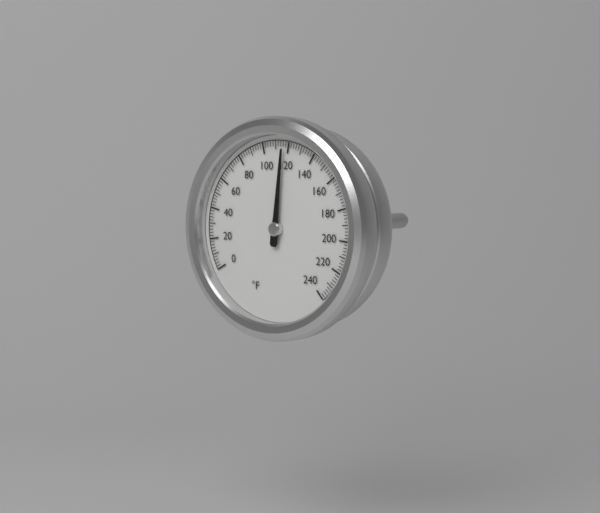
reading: 116 °F
